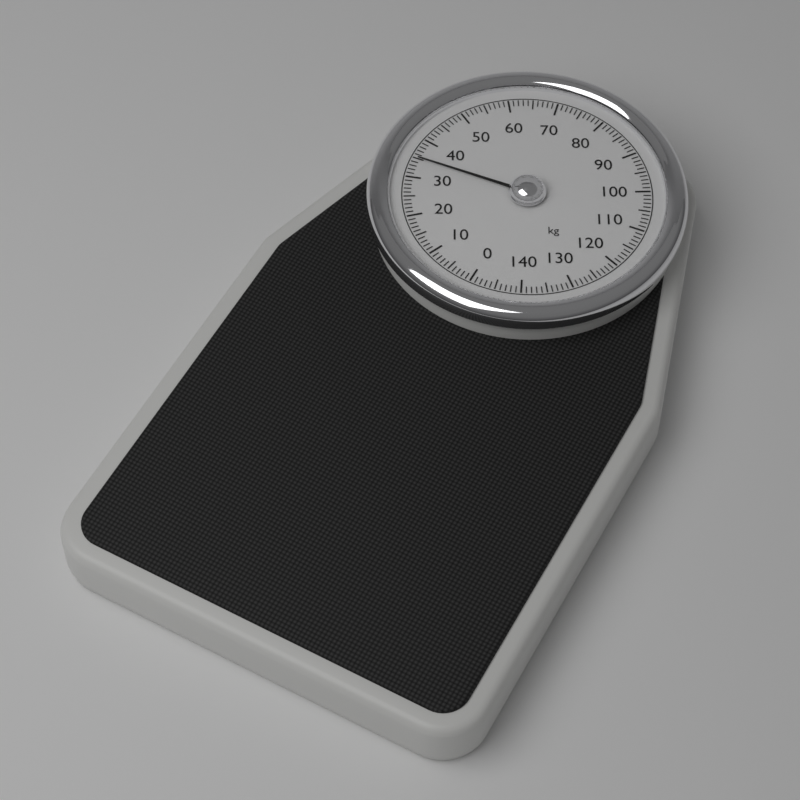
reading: 35 kg
